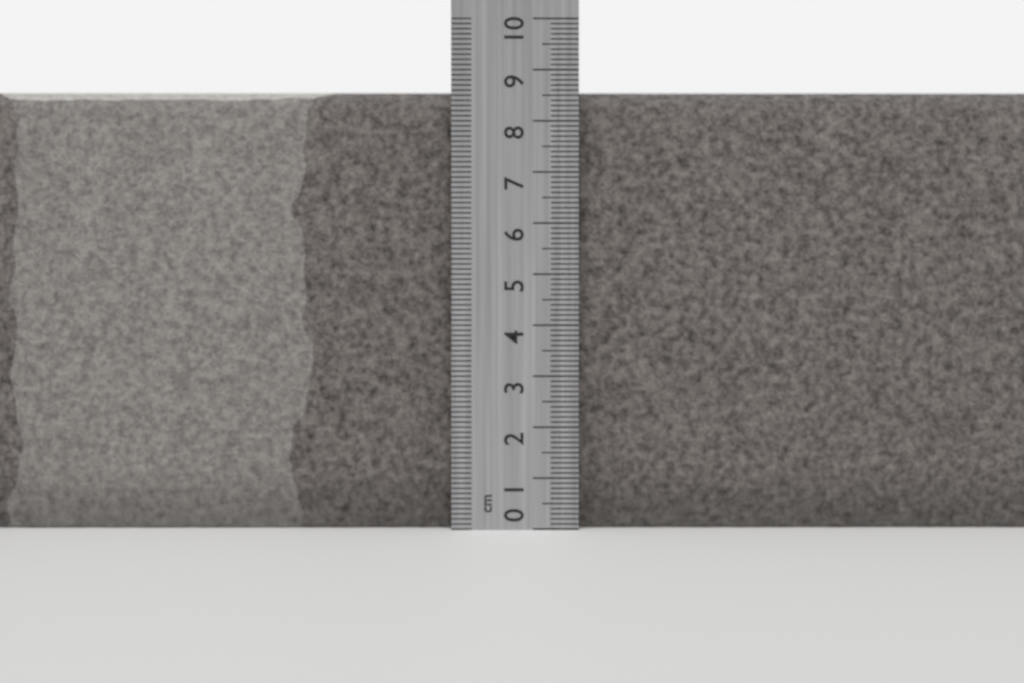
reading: 8.6 cm
